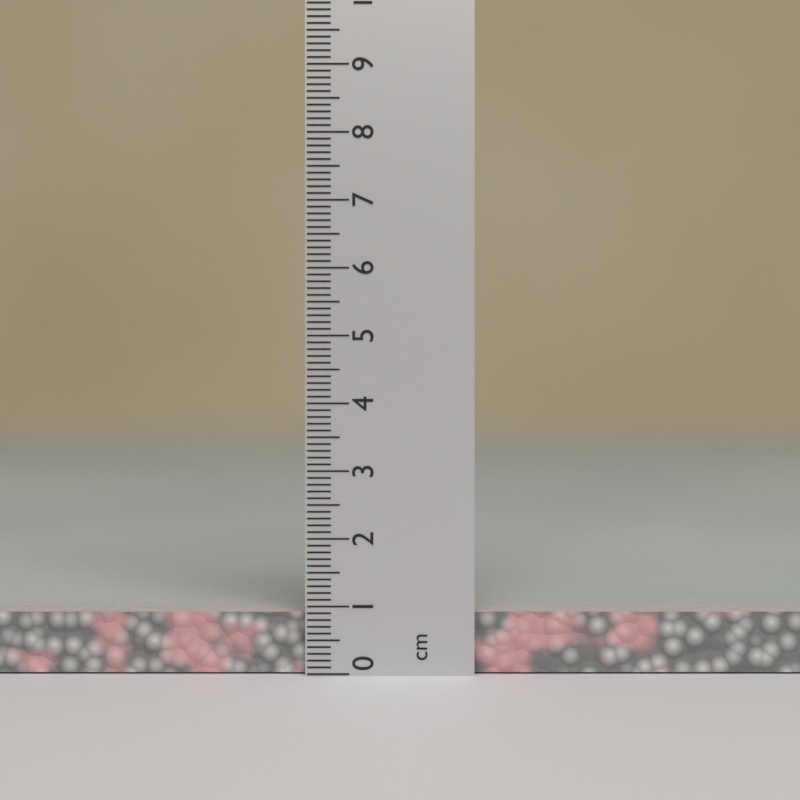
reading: 0.9 cm
